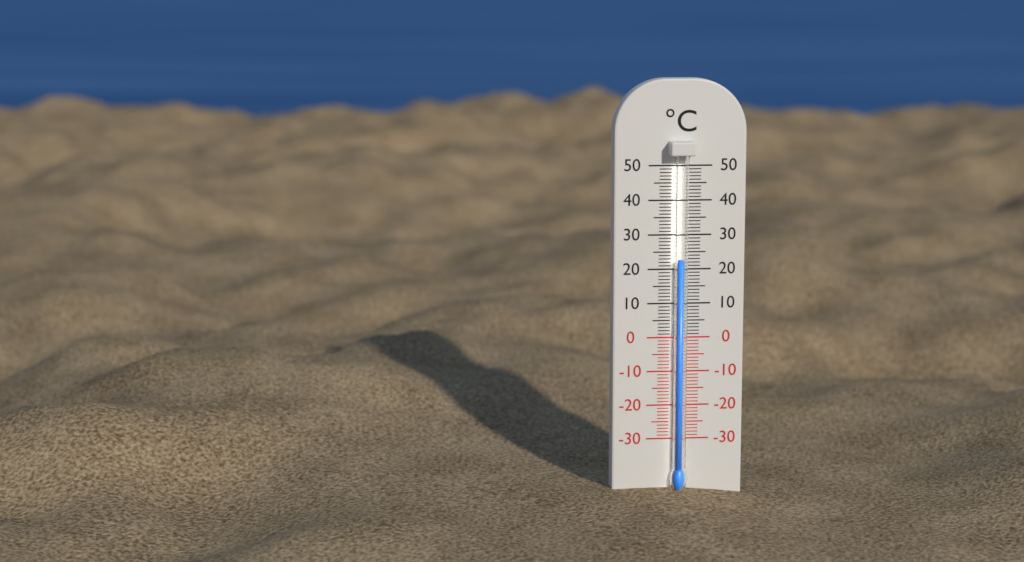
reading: 23 °C
